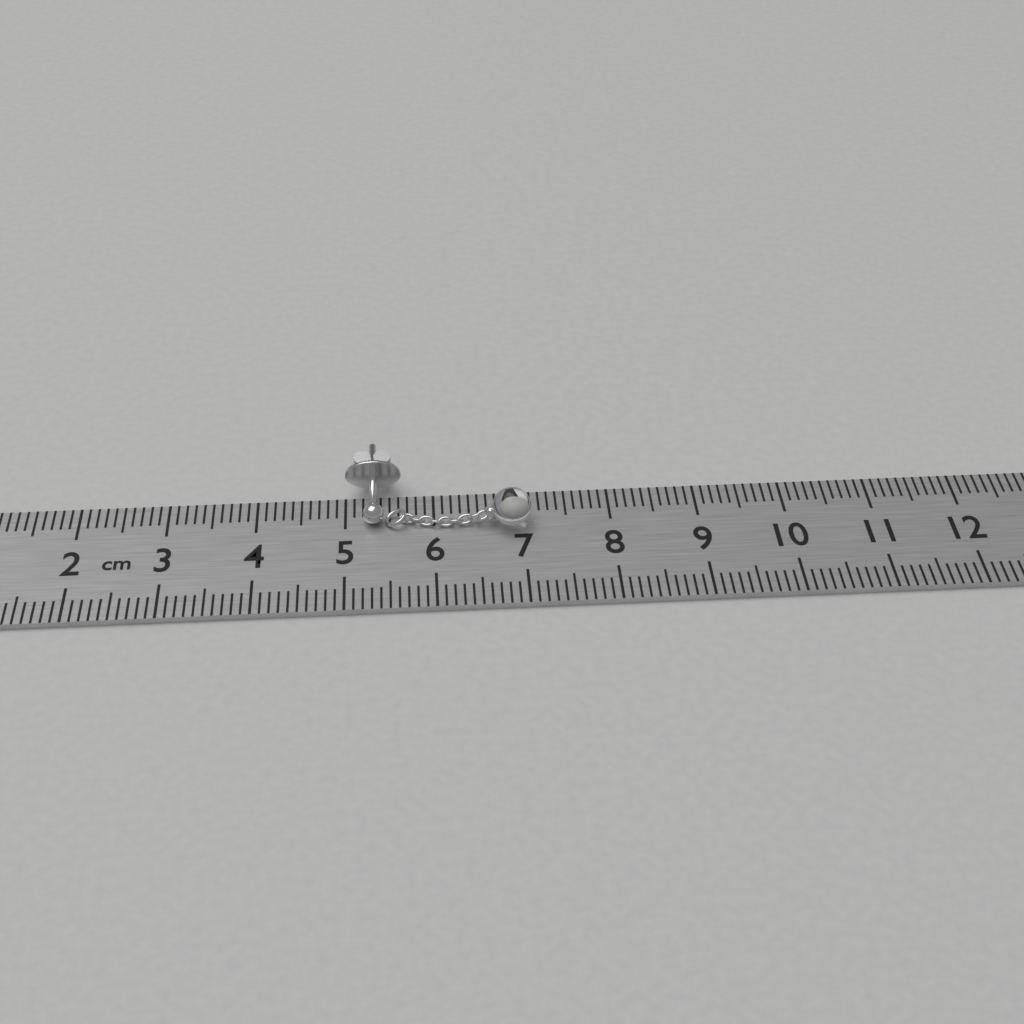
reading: 7.1 cm
